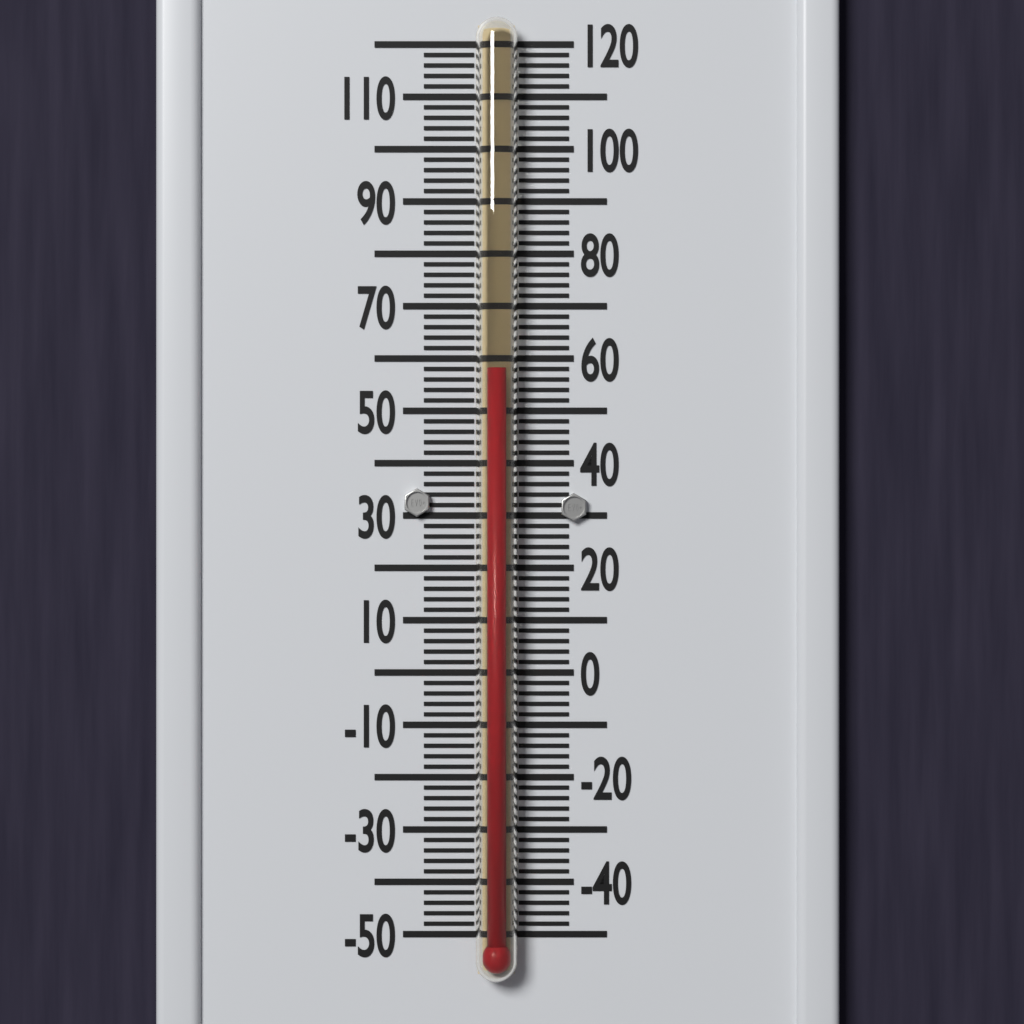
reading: 58 °F
